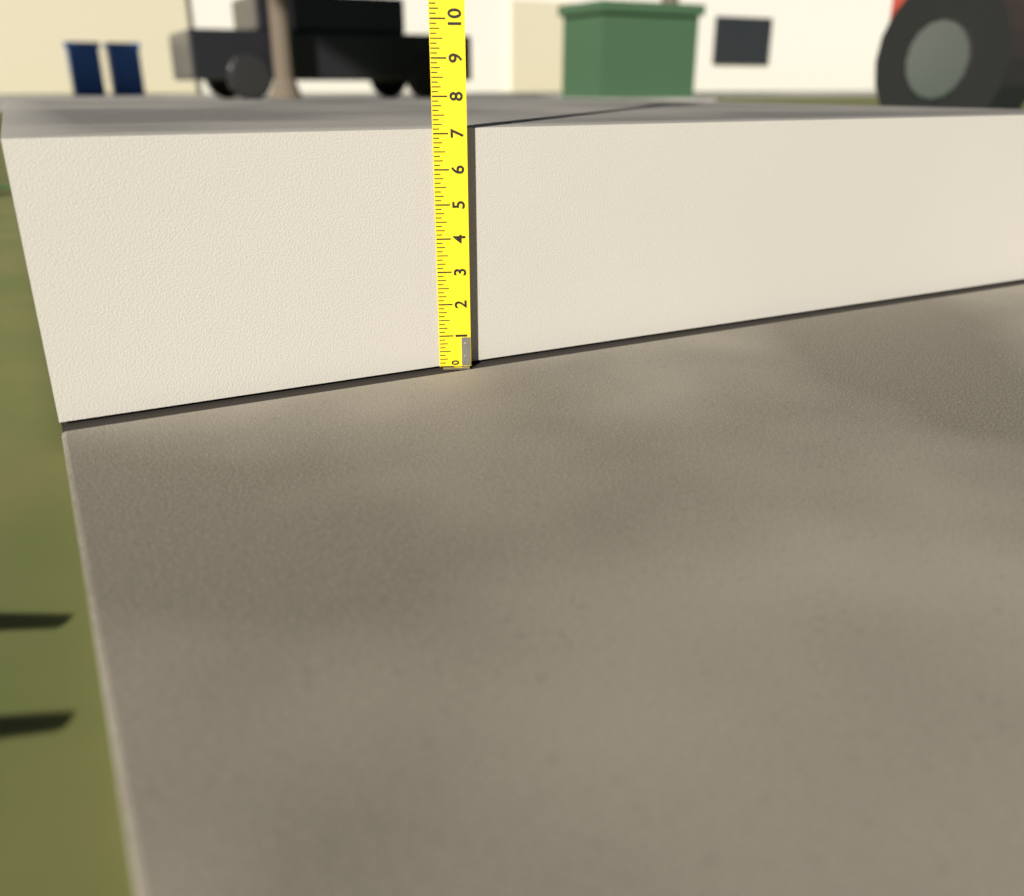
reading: 7.125 (no unit)
